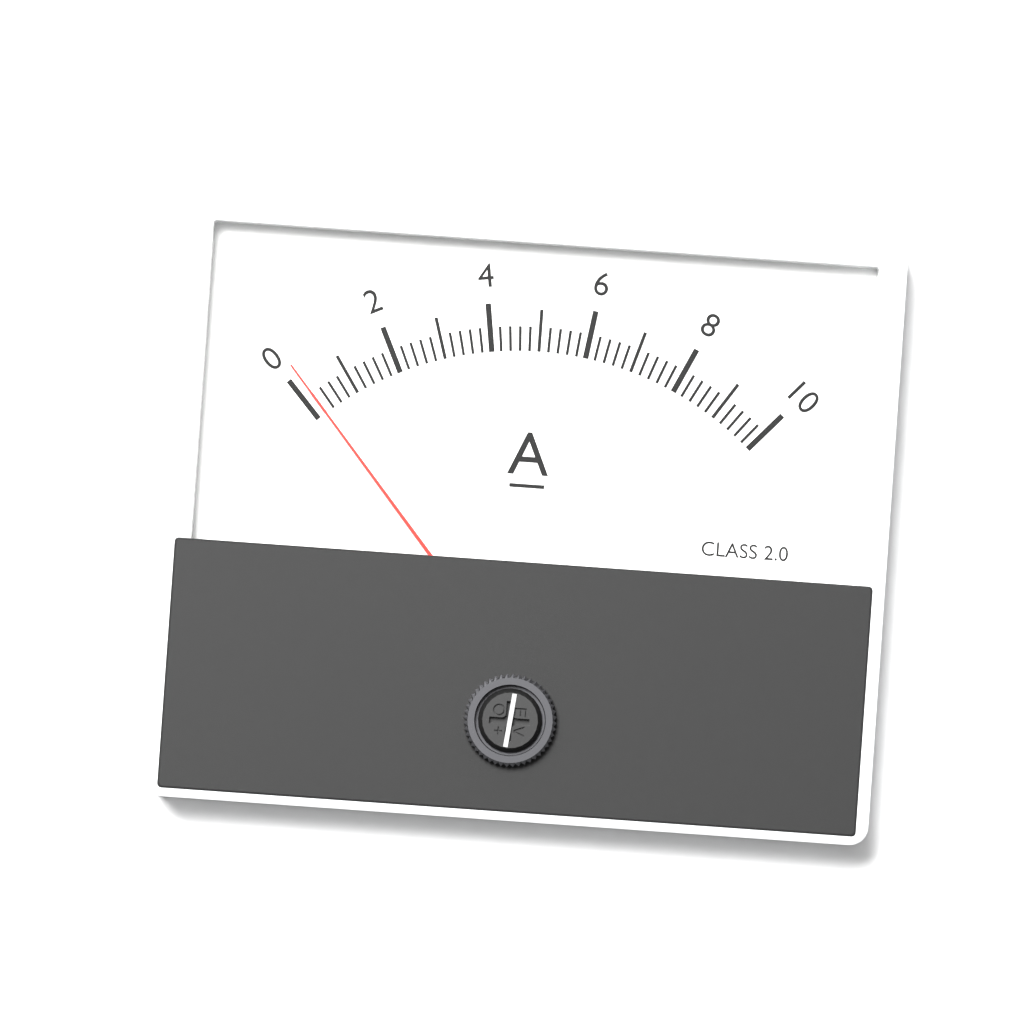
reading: 0.2 A
